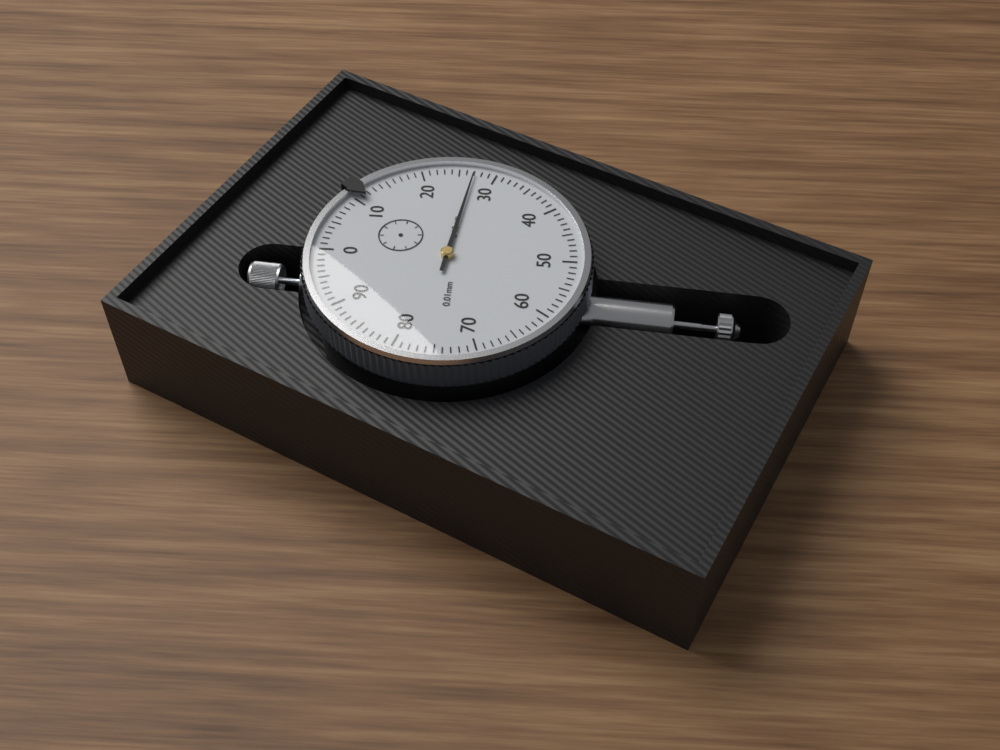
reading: 0.27 mm
